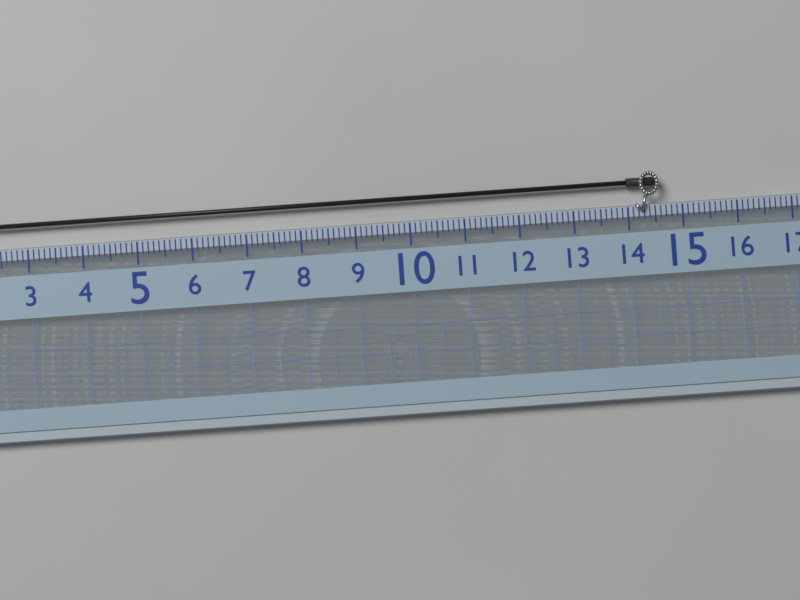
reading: 14.6 (no unit)
